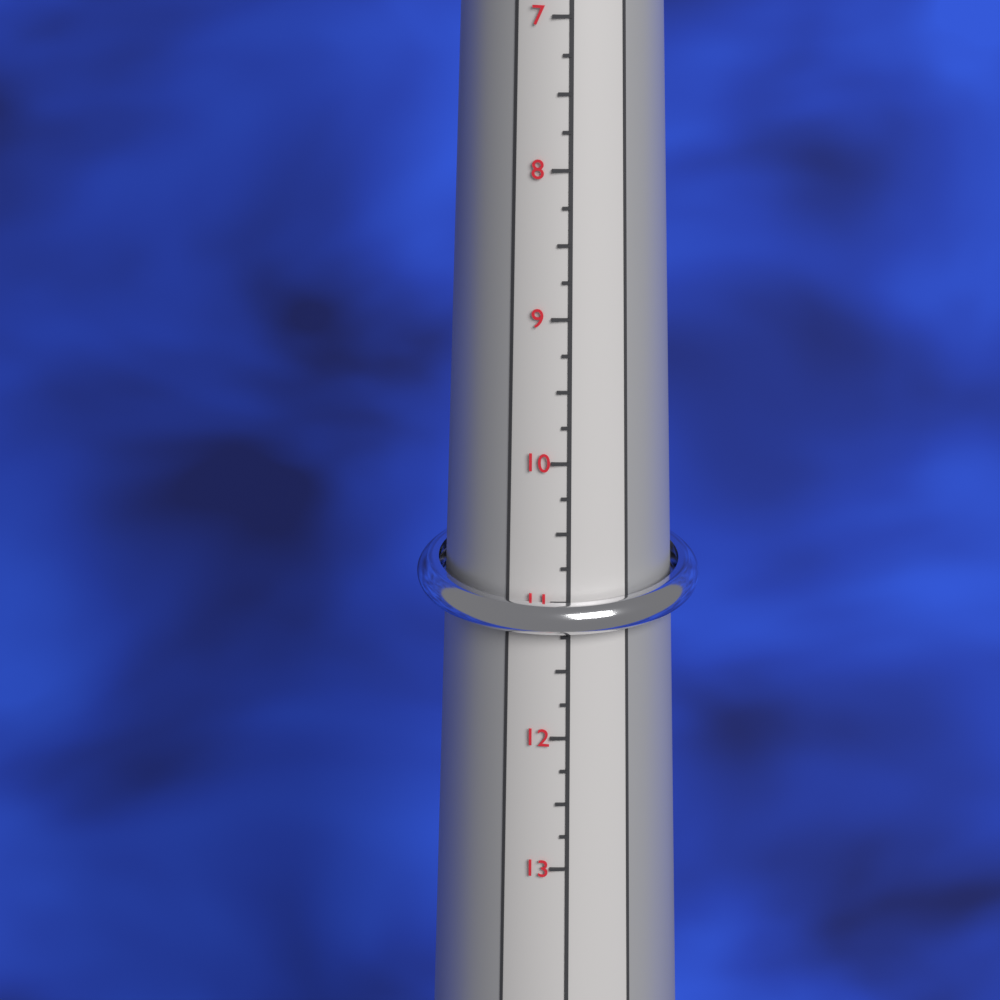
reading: 11.50 (no unit)
